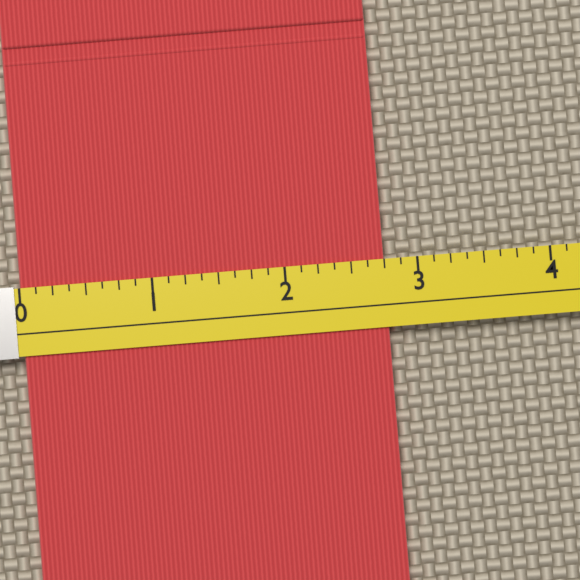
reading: 2.750 (no unit)
